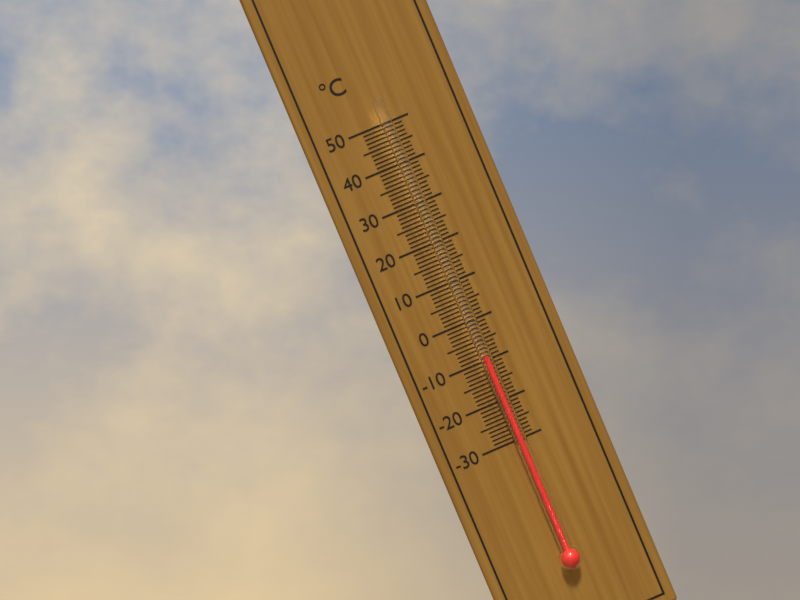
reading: -9 °C
